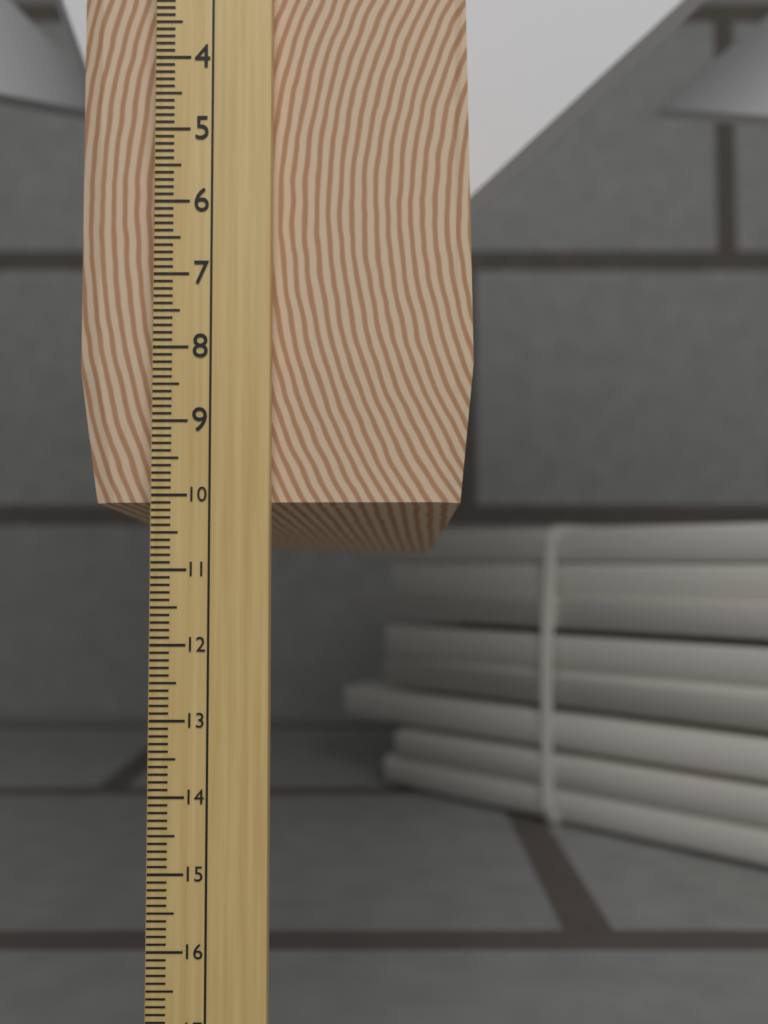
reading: 10.7 cm
